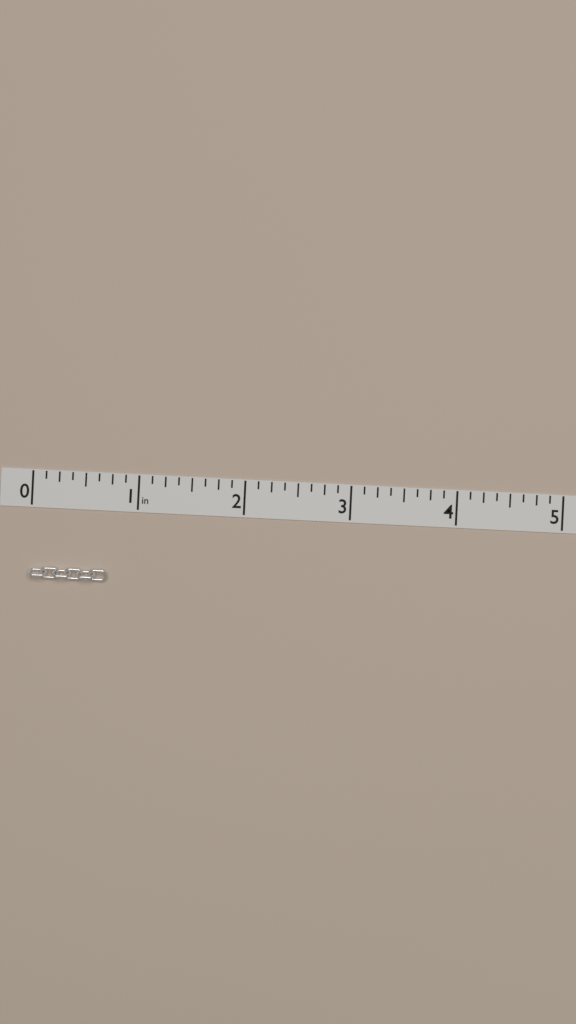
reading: 0.750 in
